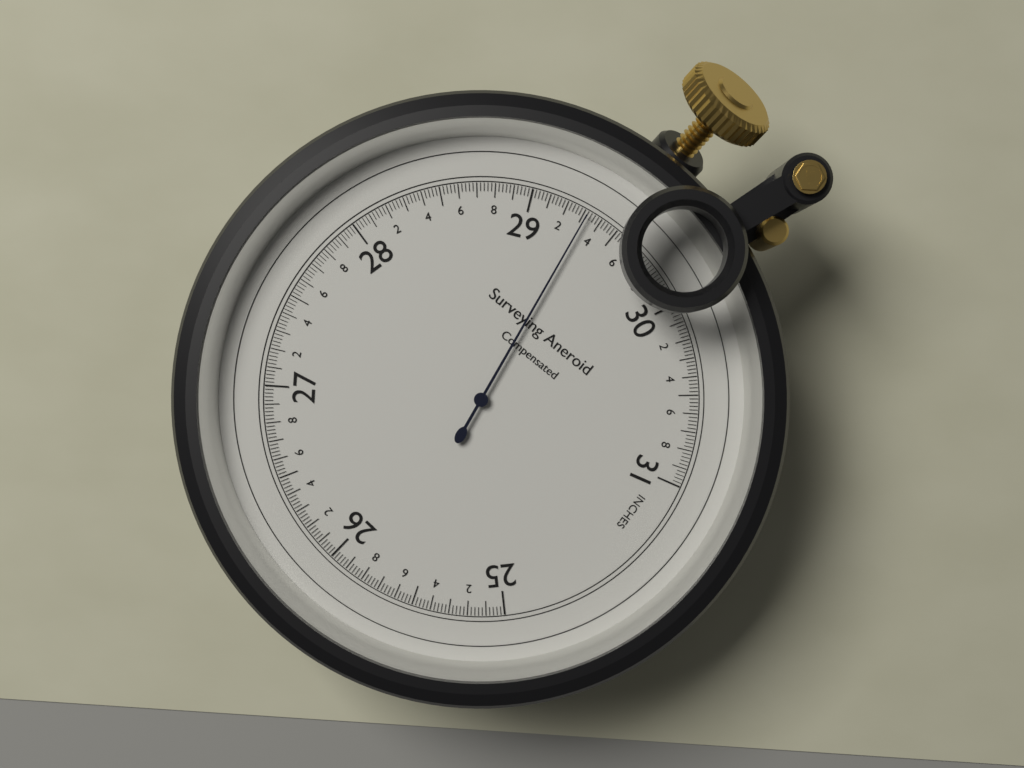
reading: 29.32 inches
